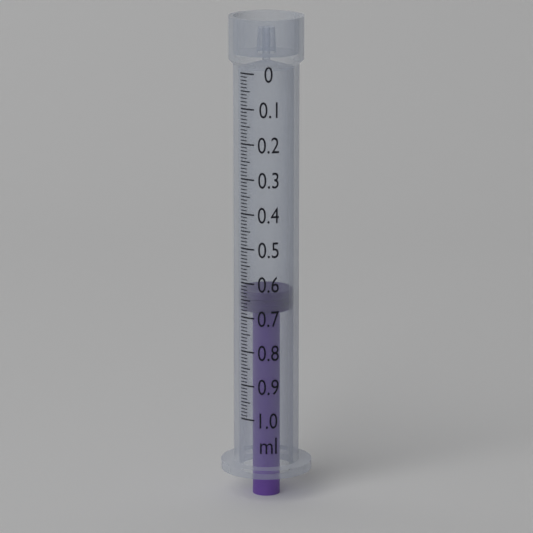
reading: 0.63 ml
